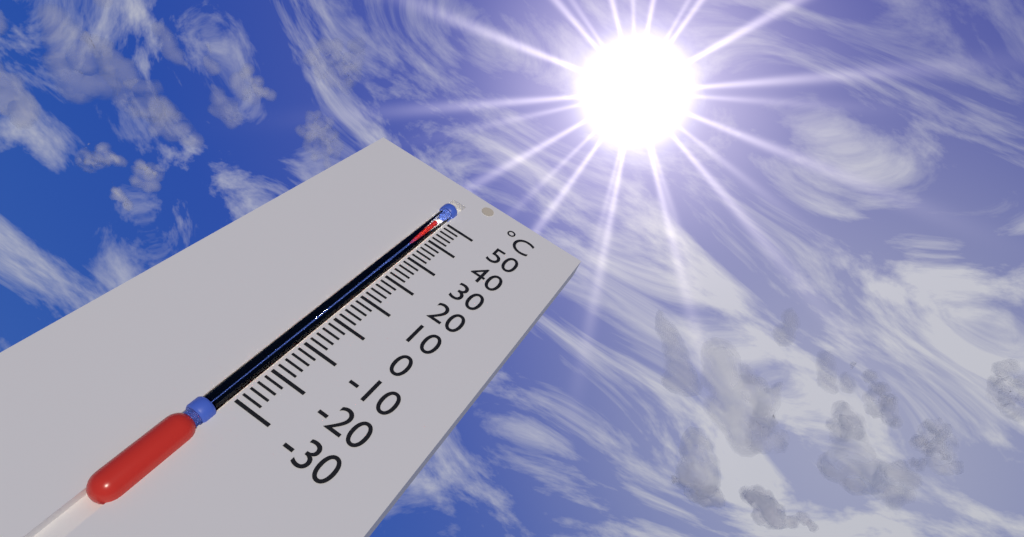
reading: 48 °C
